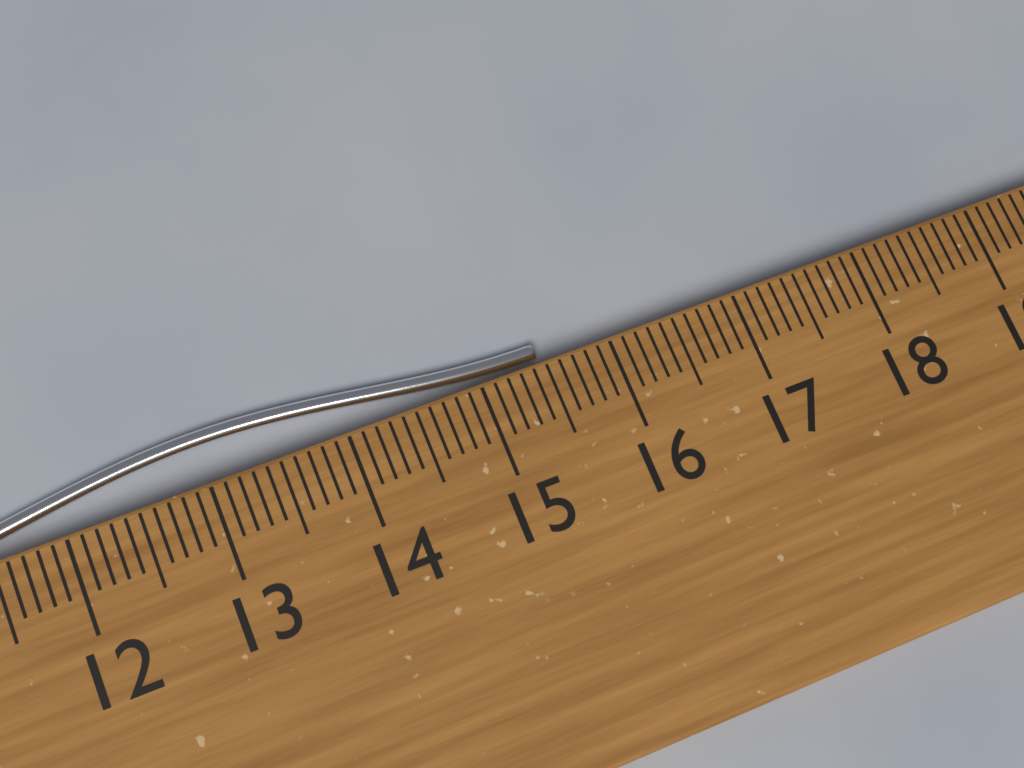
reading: 15.5 cm
